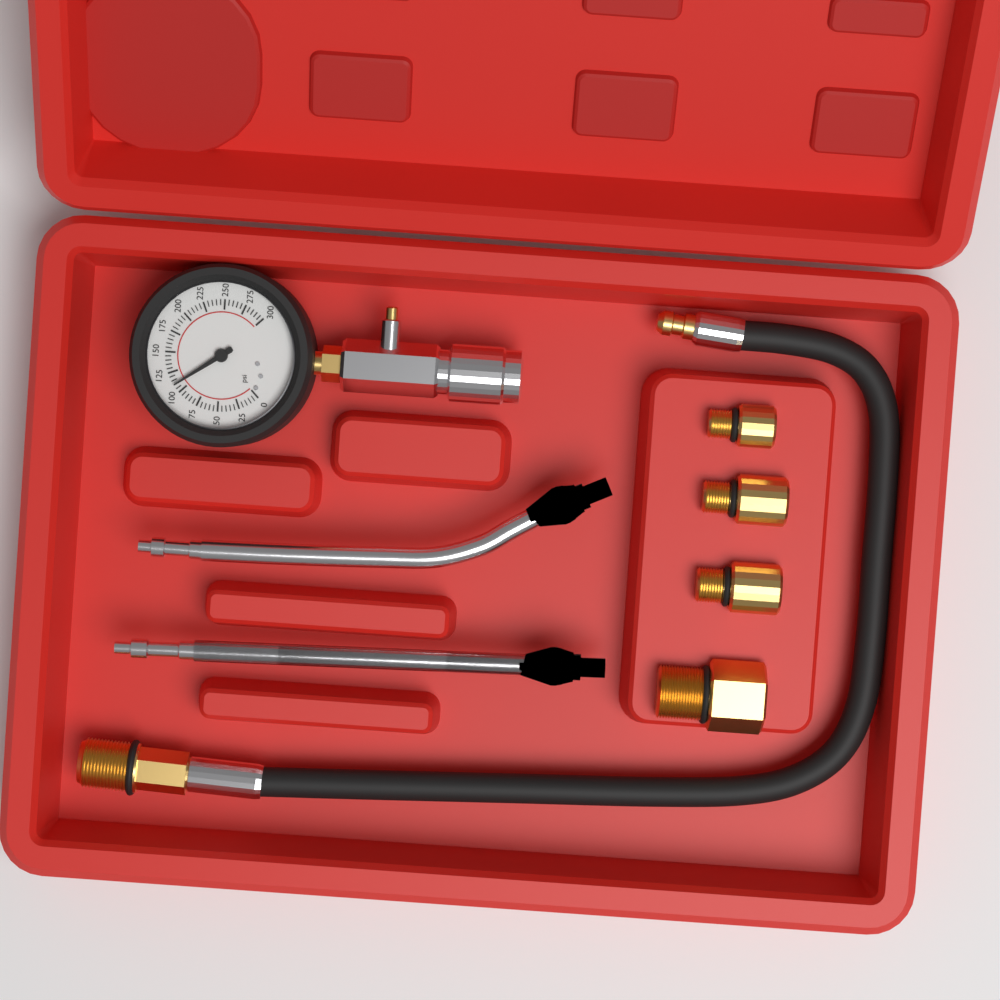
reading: 110 psi
